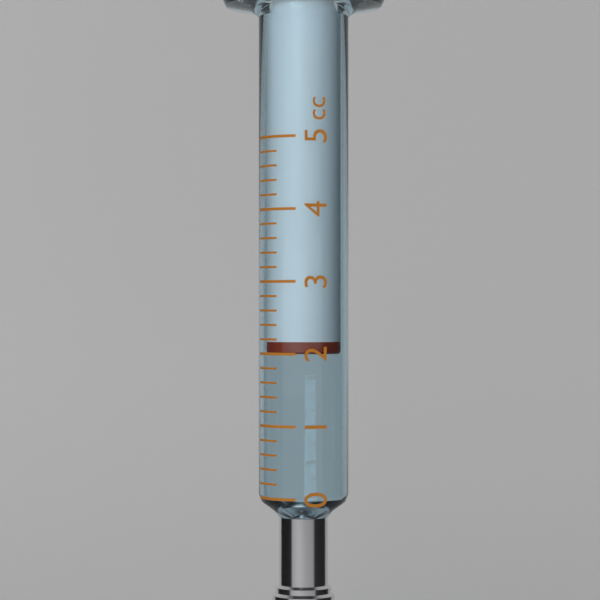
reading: 2.0 cc
